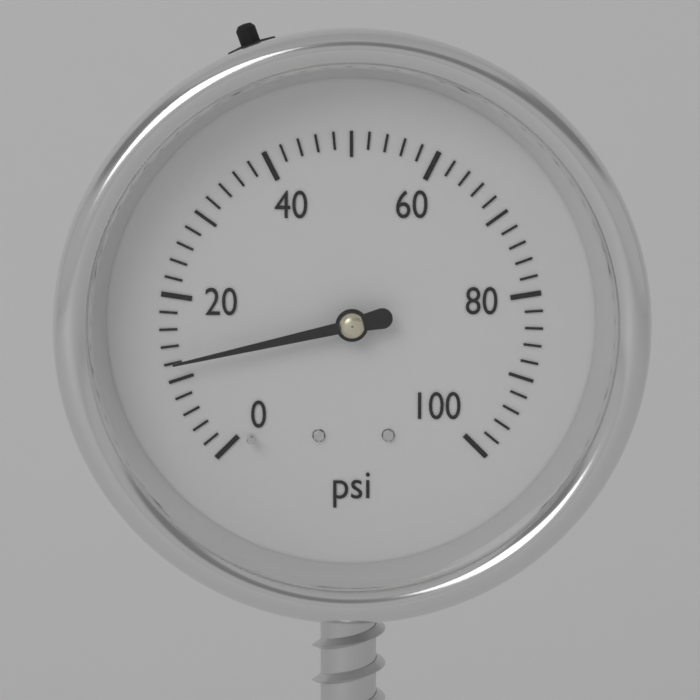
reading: 12 psi
